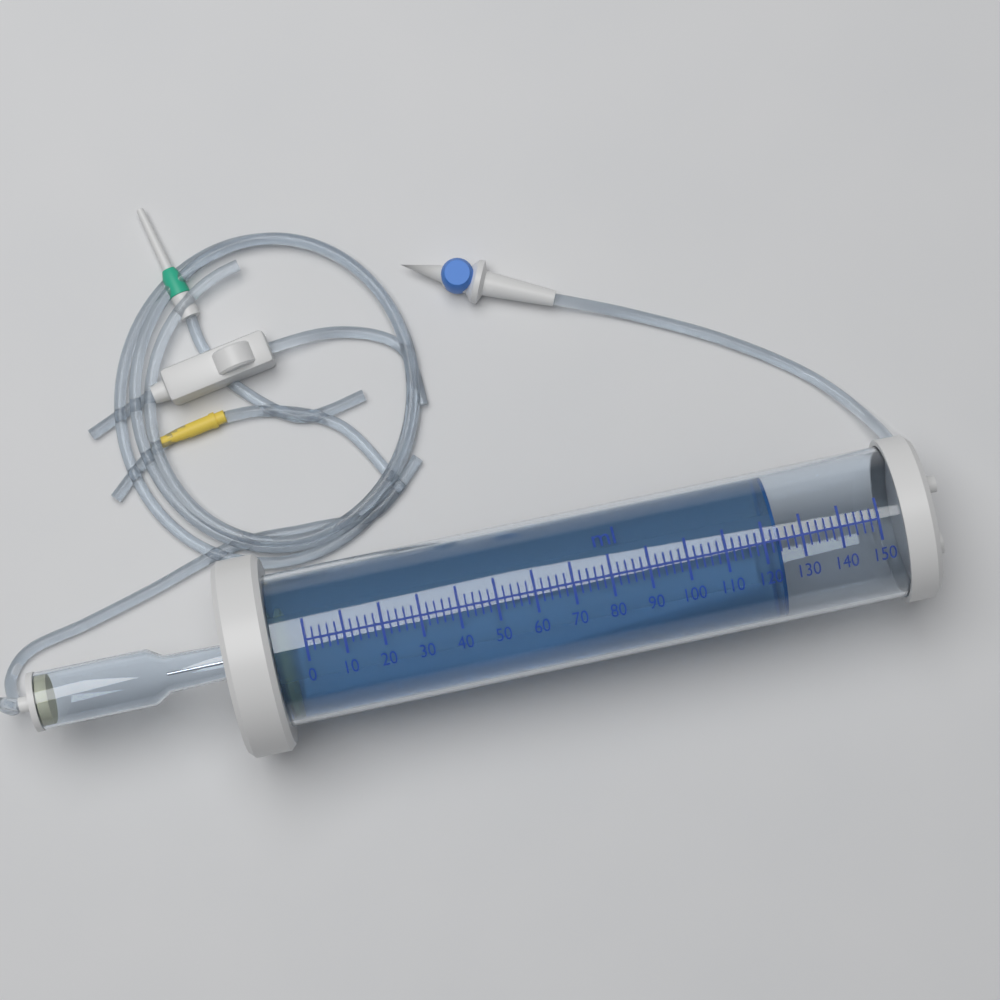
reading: 124 ml
